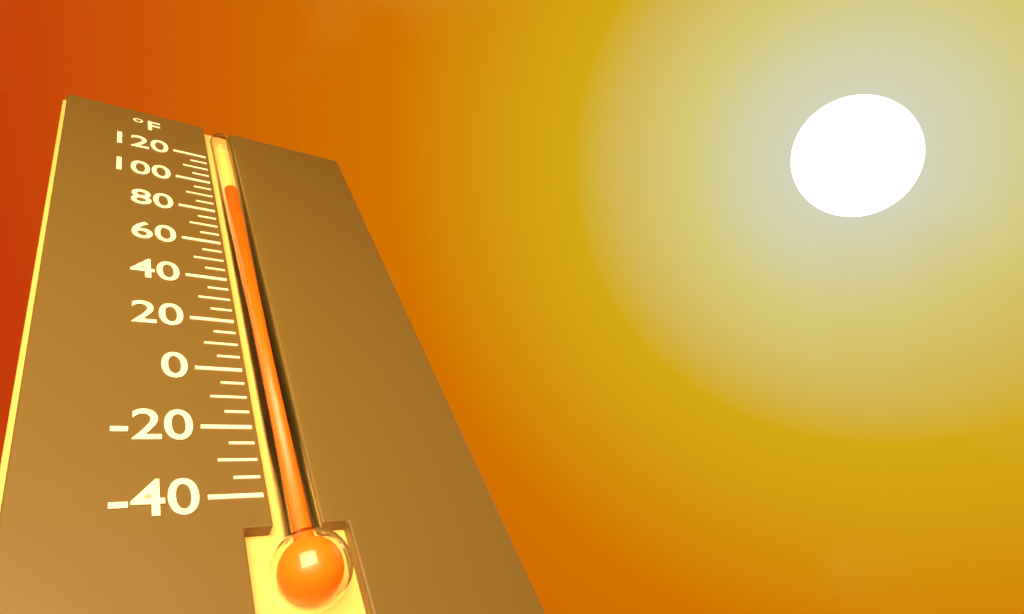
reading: 95 °F
